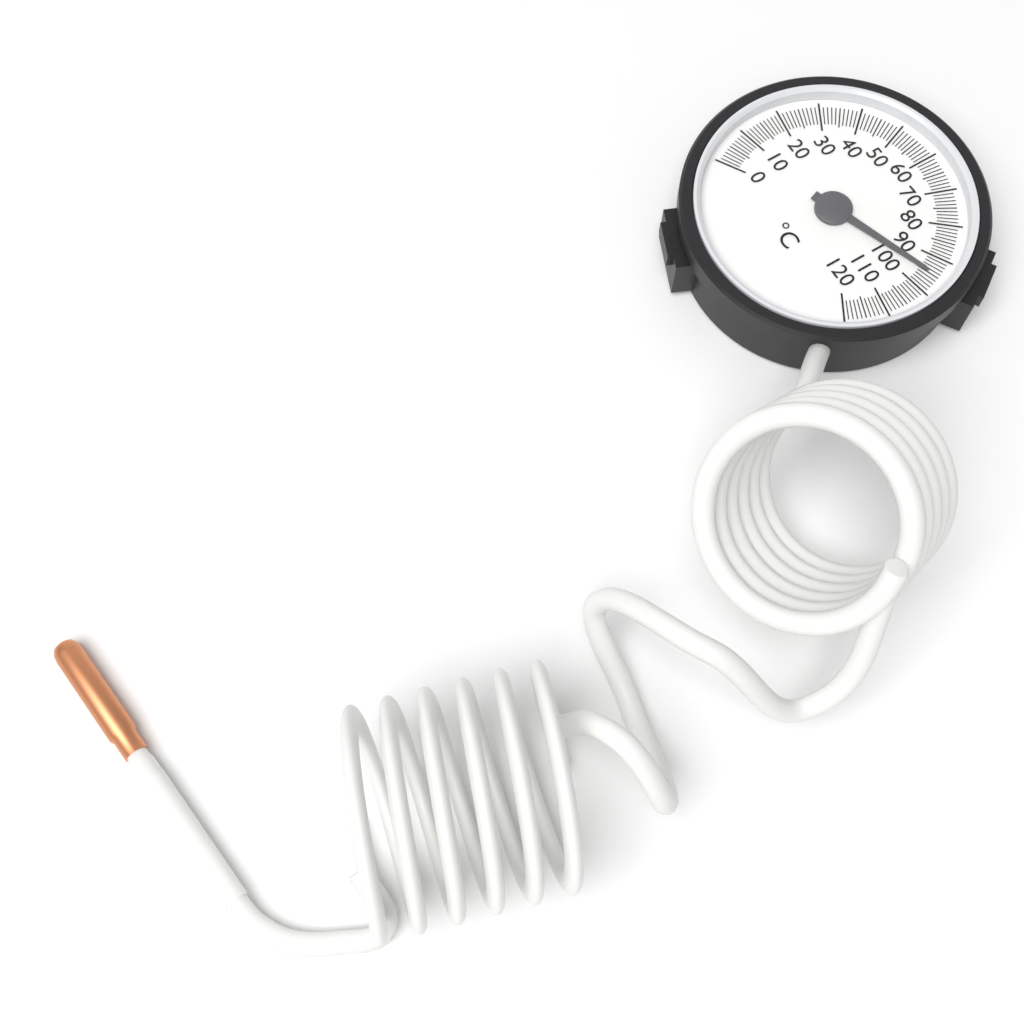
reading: 95 °C
